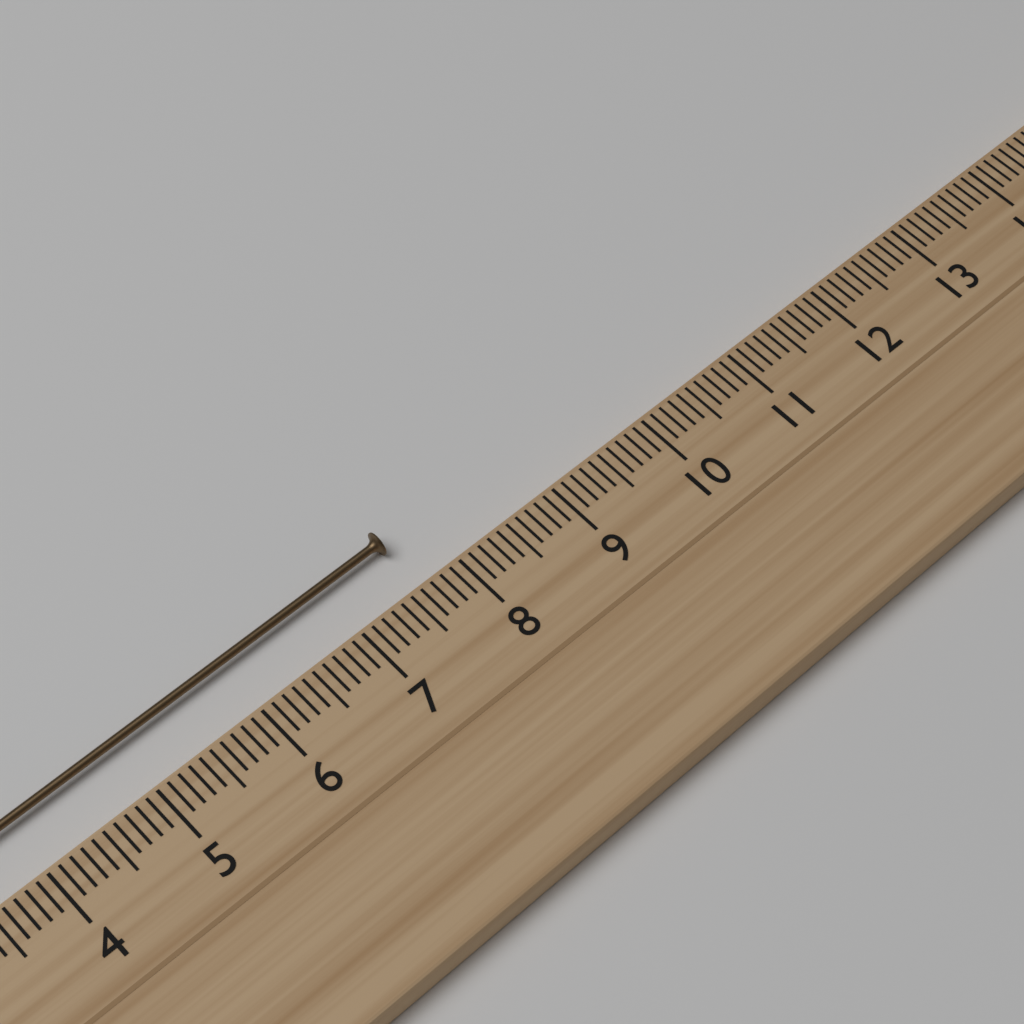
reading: 7.7 cm
